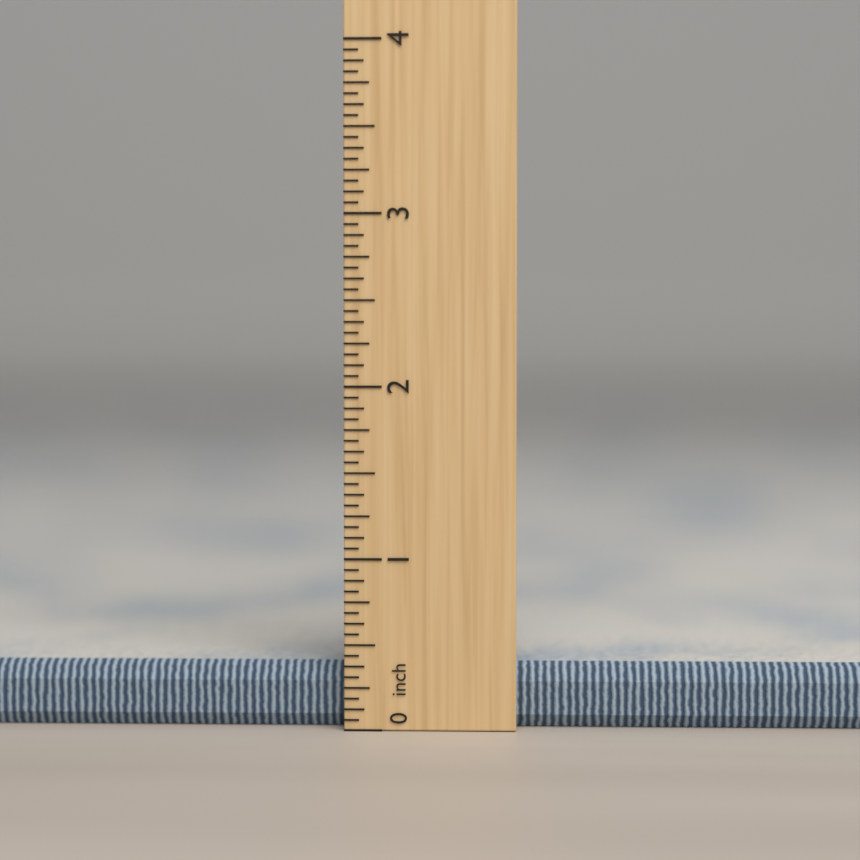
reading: 0.3750 inch
